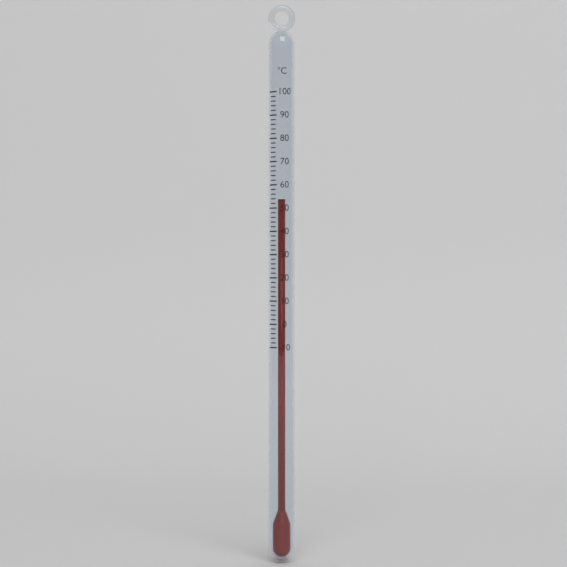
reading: 54 °C
